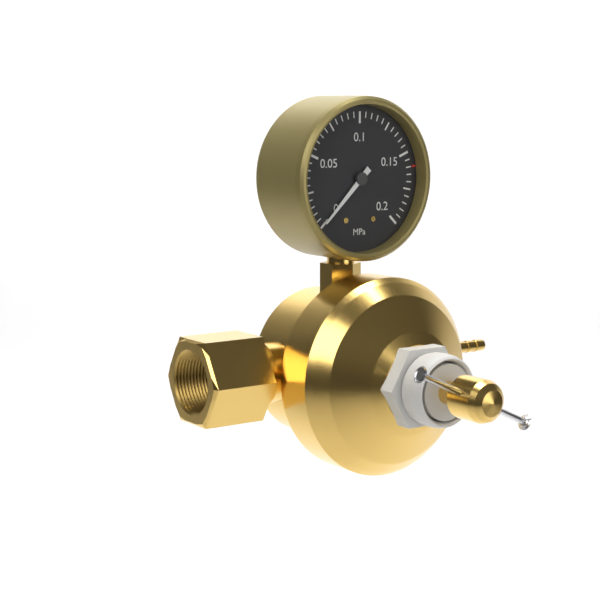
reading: 0.000 MPa
